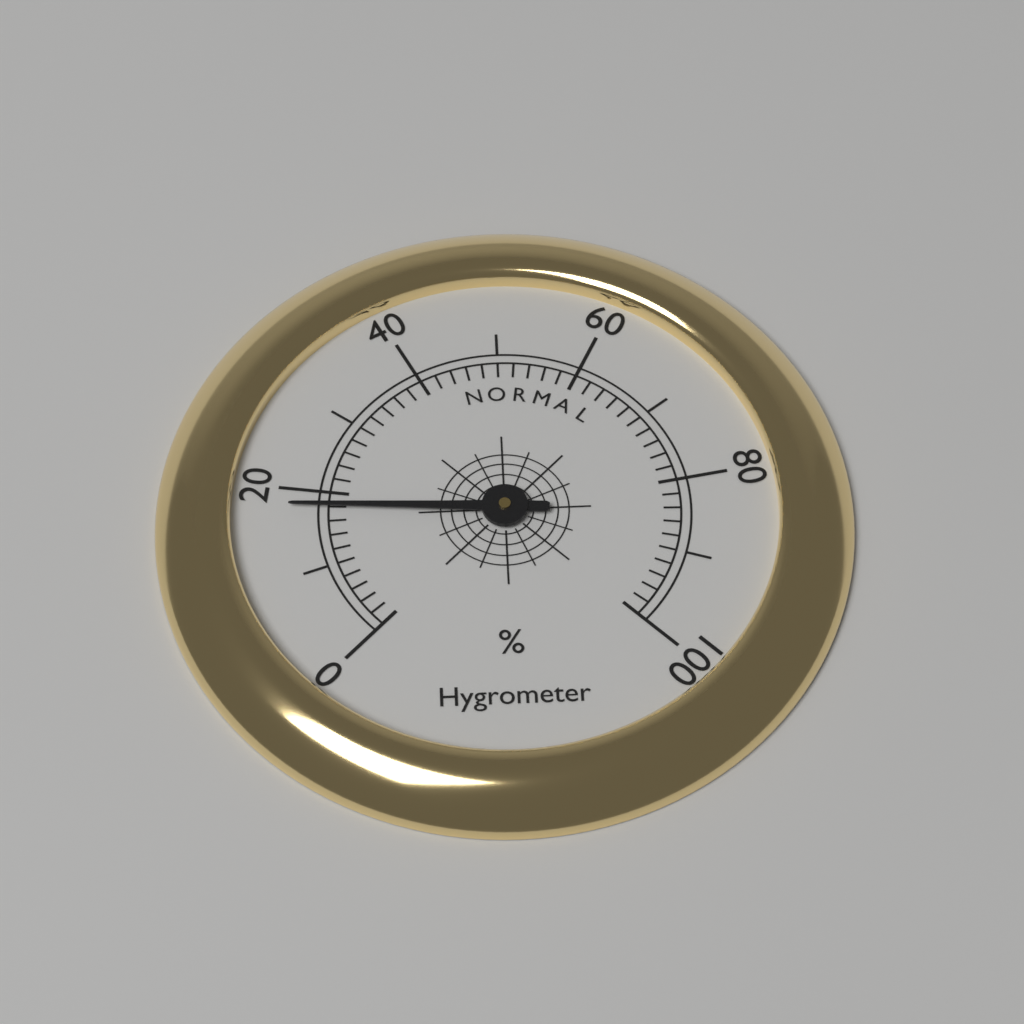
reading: 18 %
